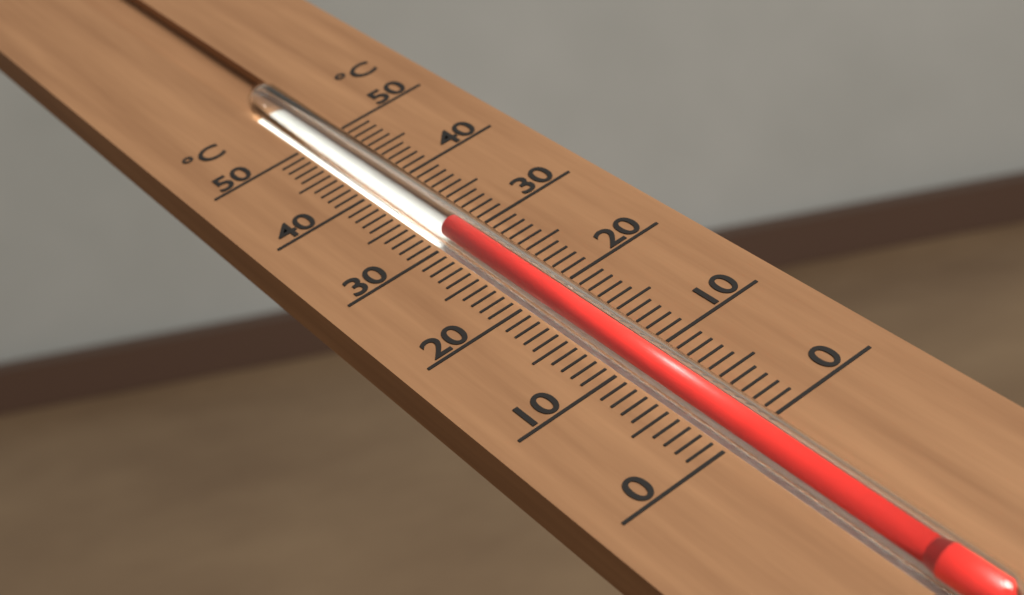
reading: 31 °C
